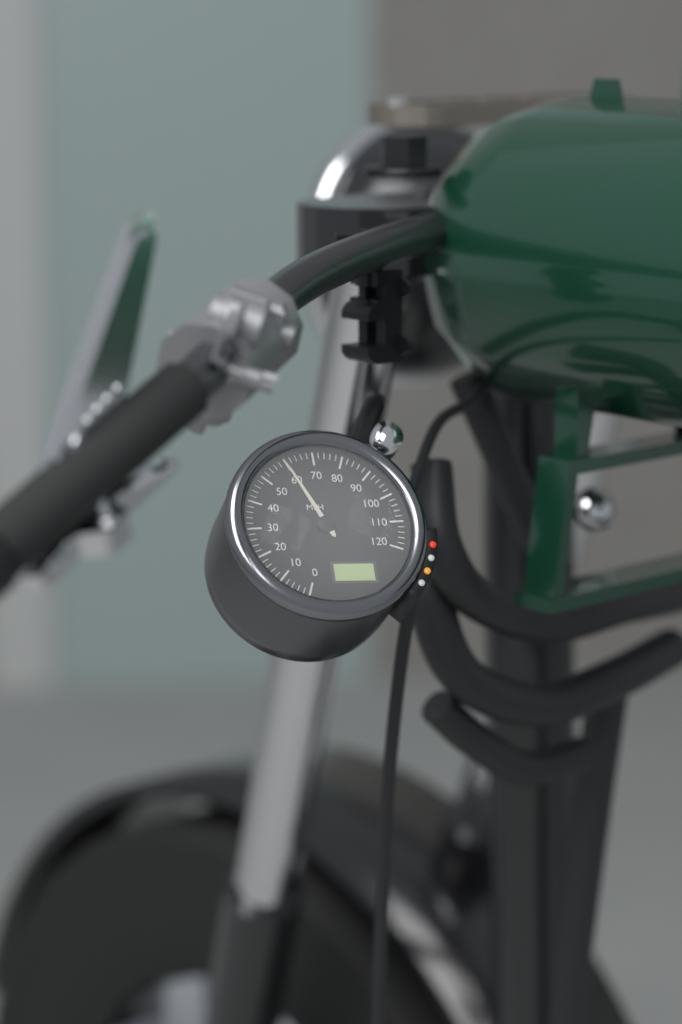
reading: 60 MPH
